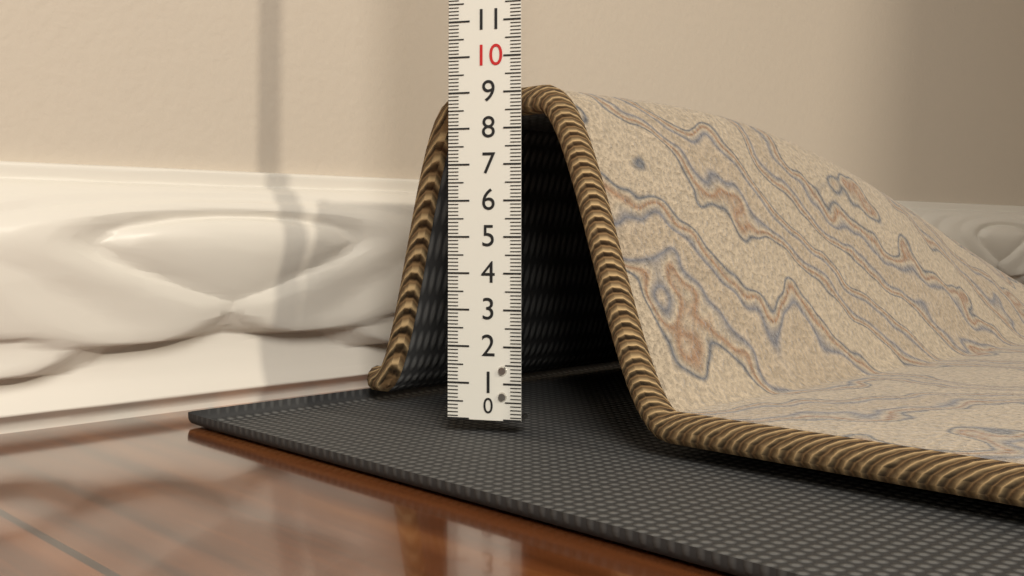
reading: 9.2 (no unit)
